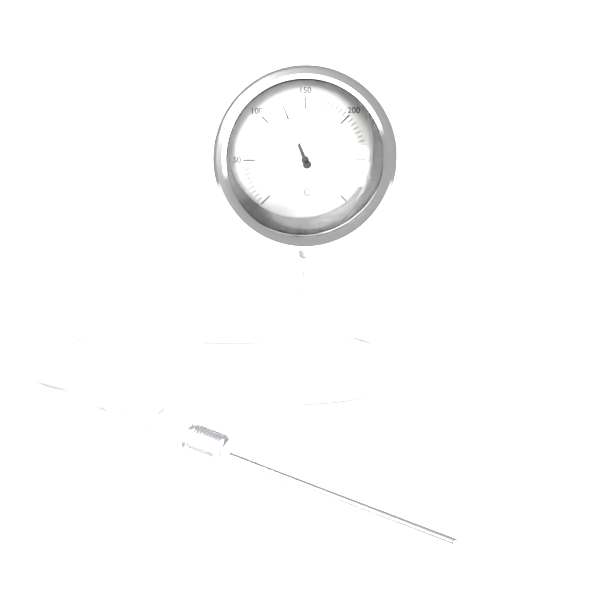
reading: 125 °C
